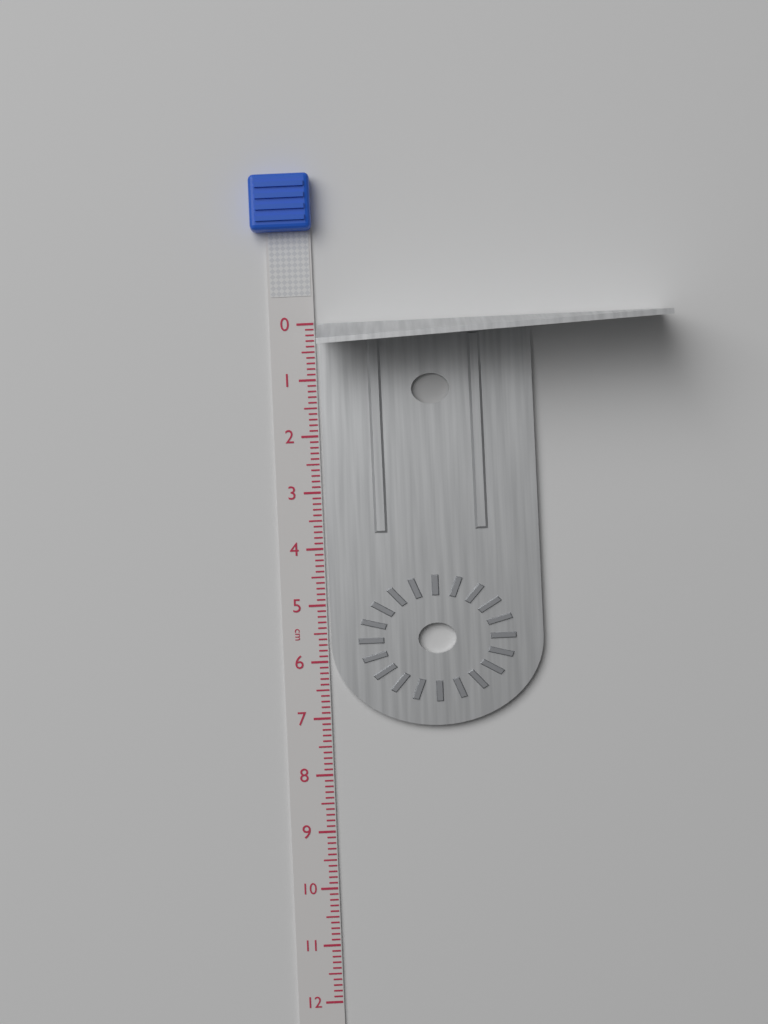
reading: 7.2 cm
